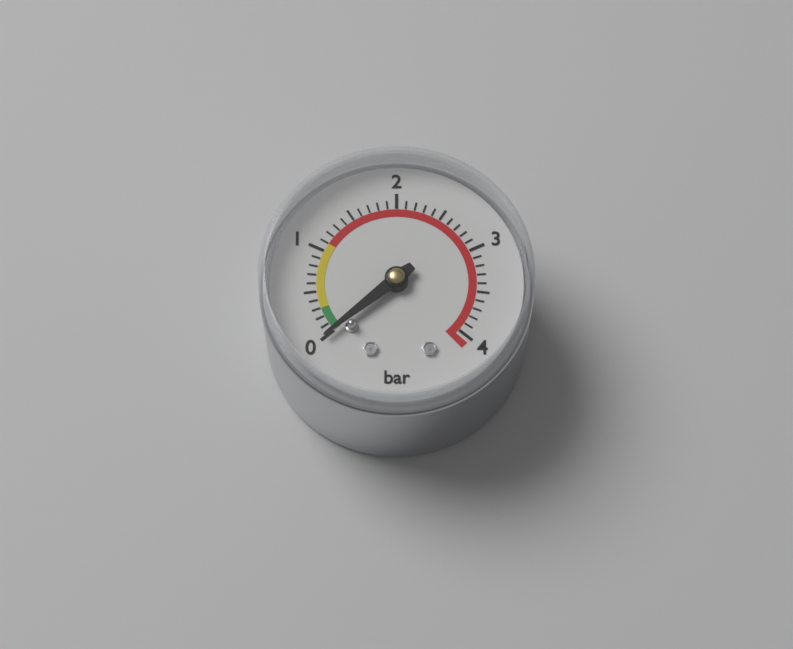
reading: 0.0 bar
